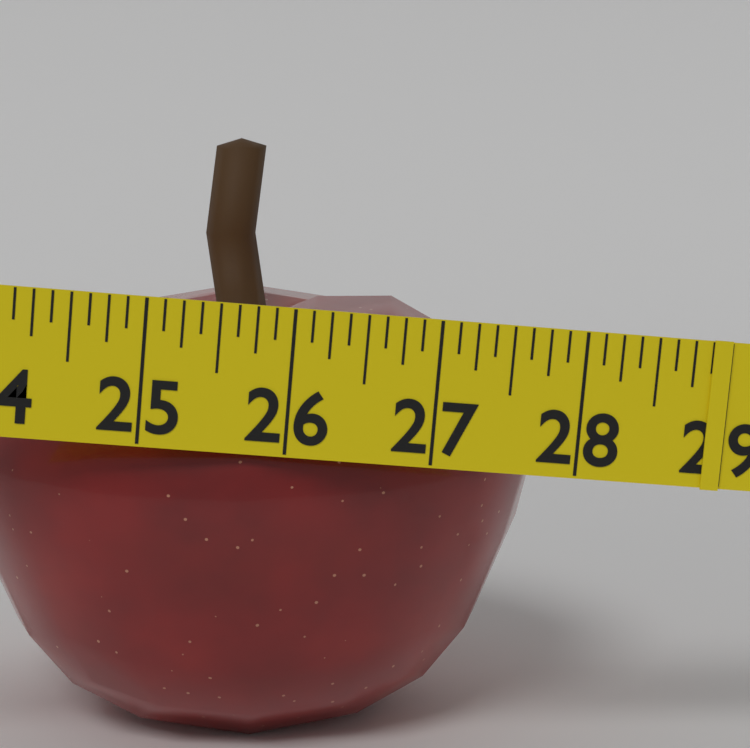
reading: 28.875 in
